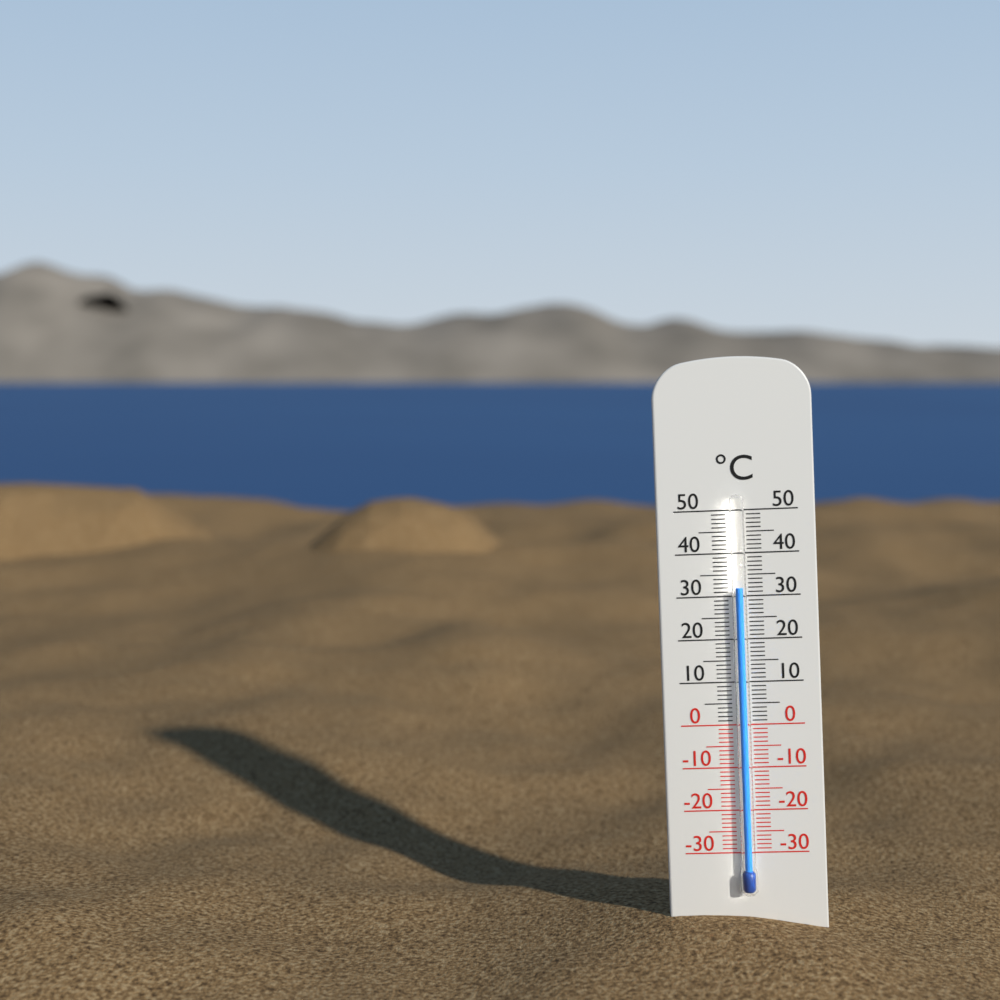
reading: 32 °C
